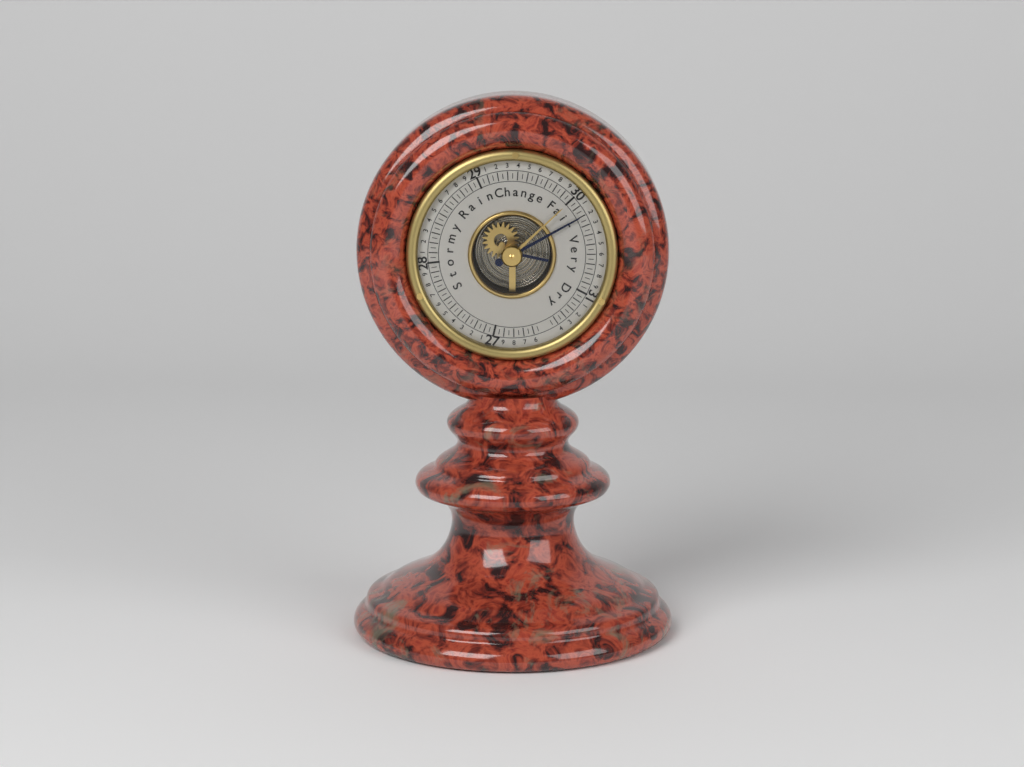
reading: 30.20 (no unit)
